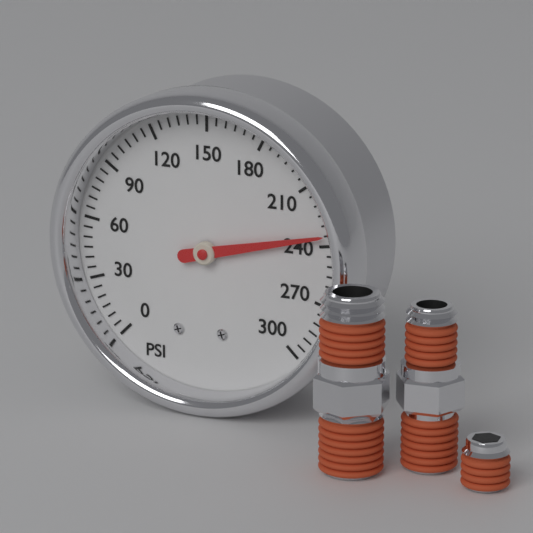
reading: 235 psi
